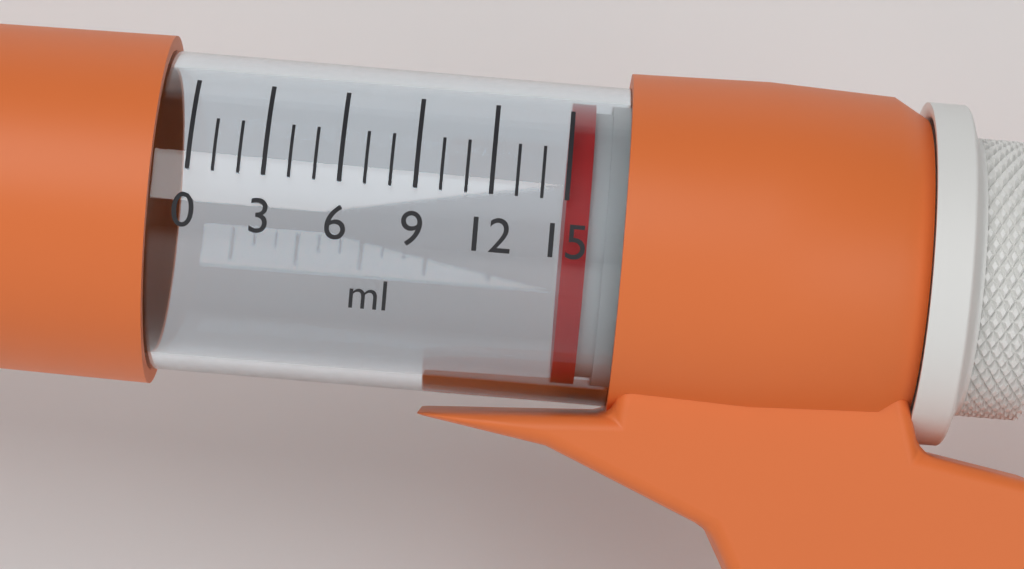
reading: 15 ml
